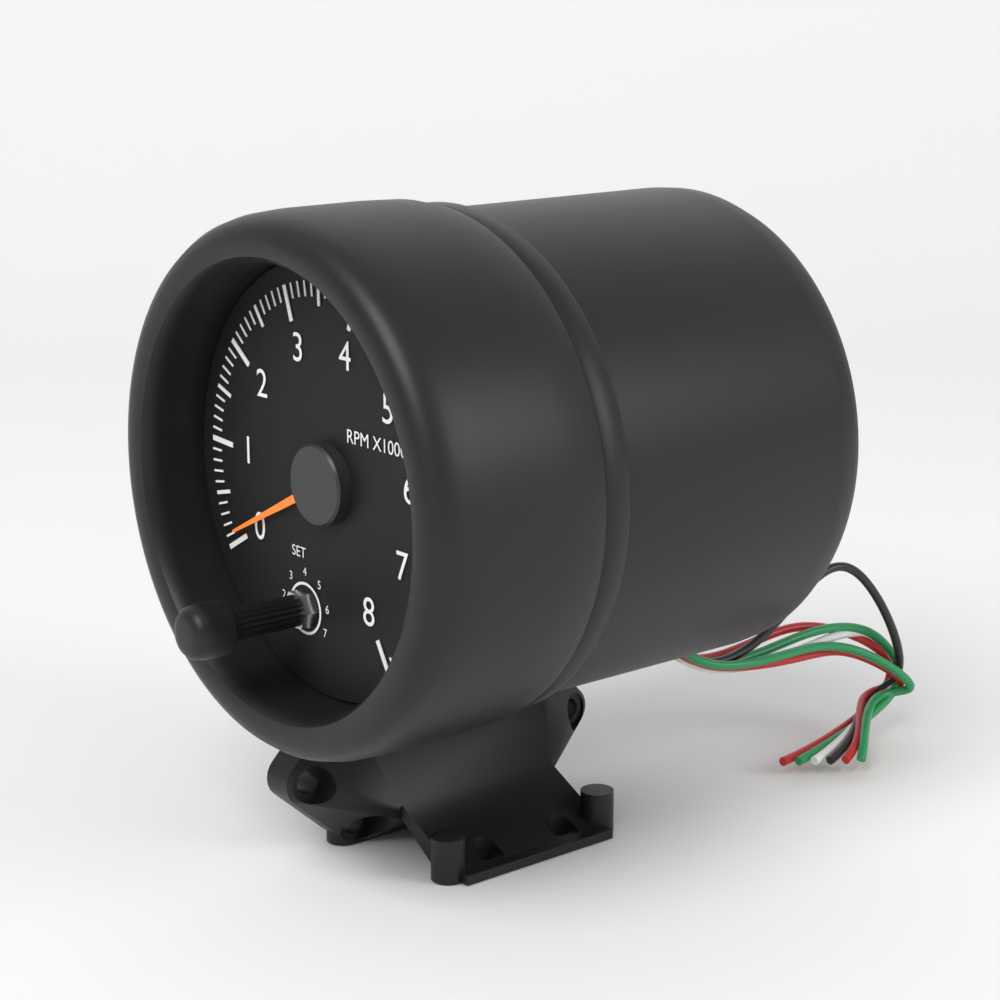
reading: 0.1 RPM x1000
